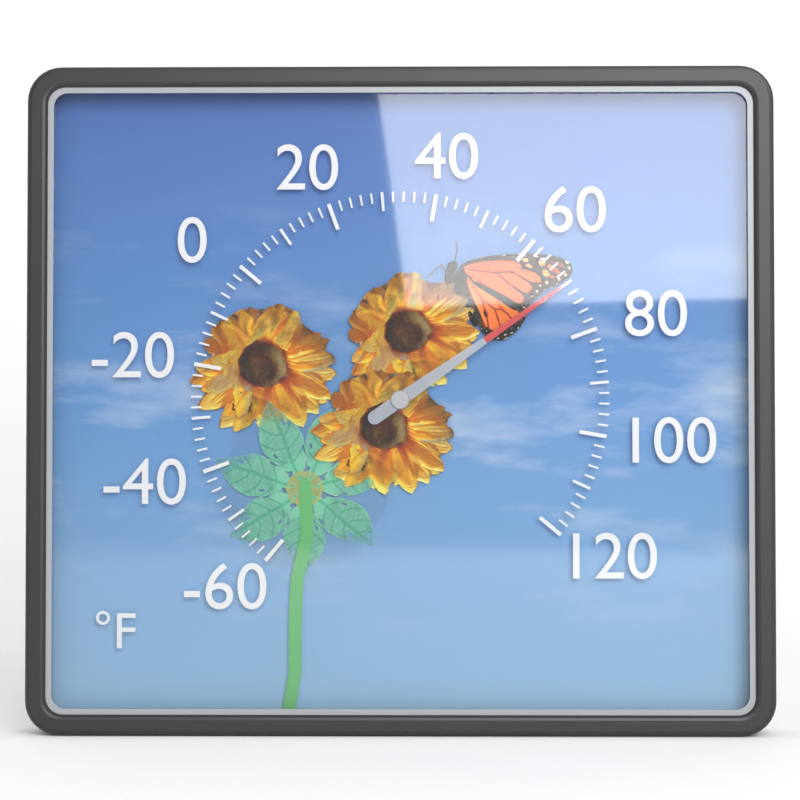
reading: 70 °F
